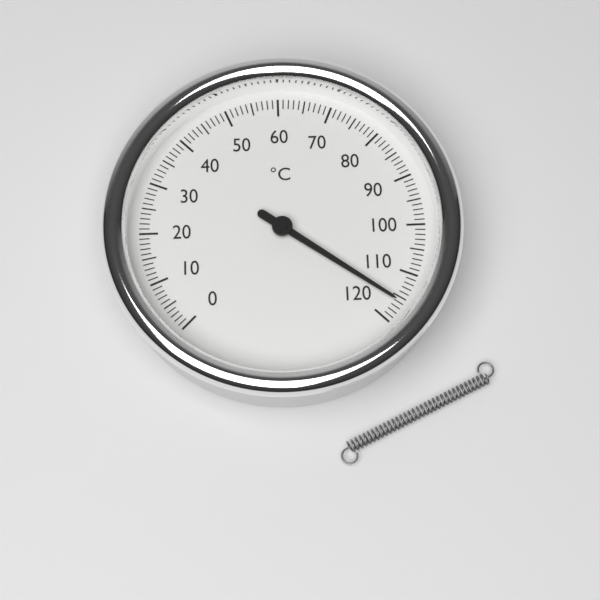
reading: 116 °C
